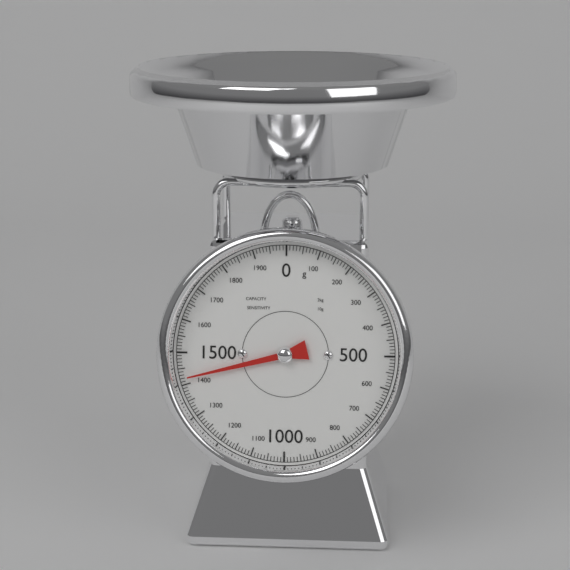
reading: 1420 g
